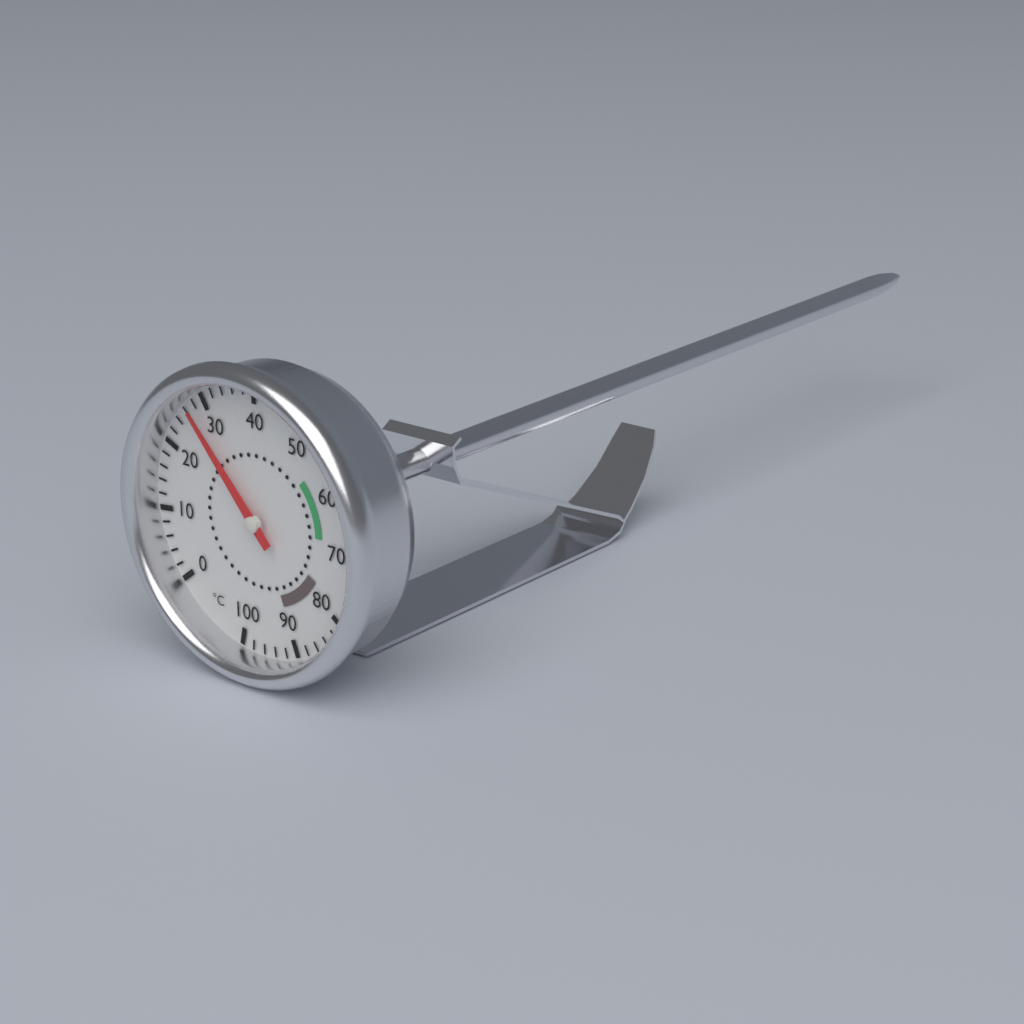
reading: 27 °C
